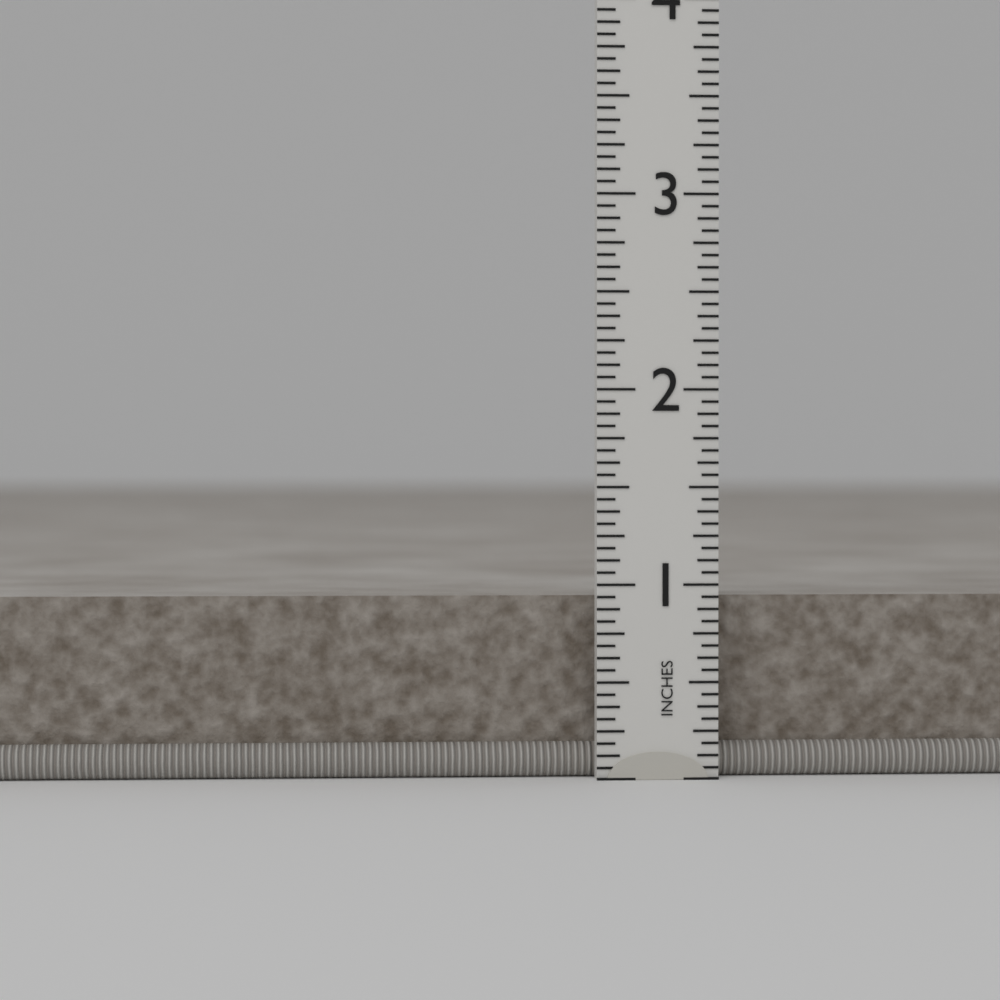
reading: 0.9375 in
